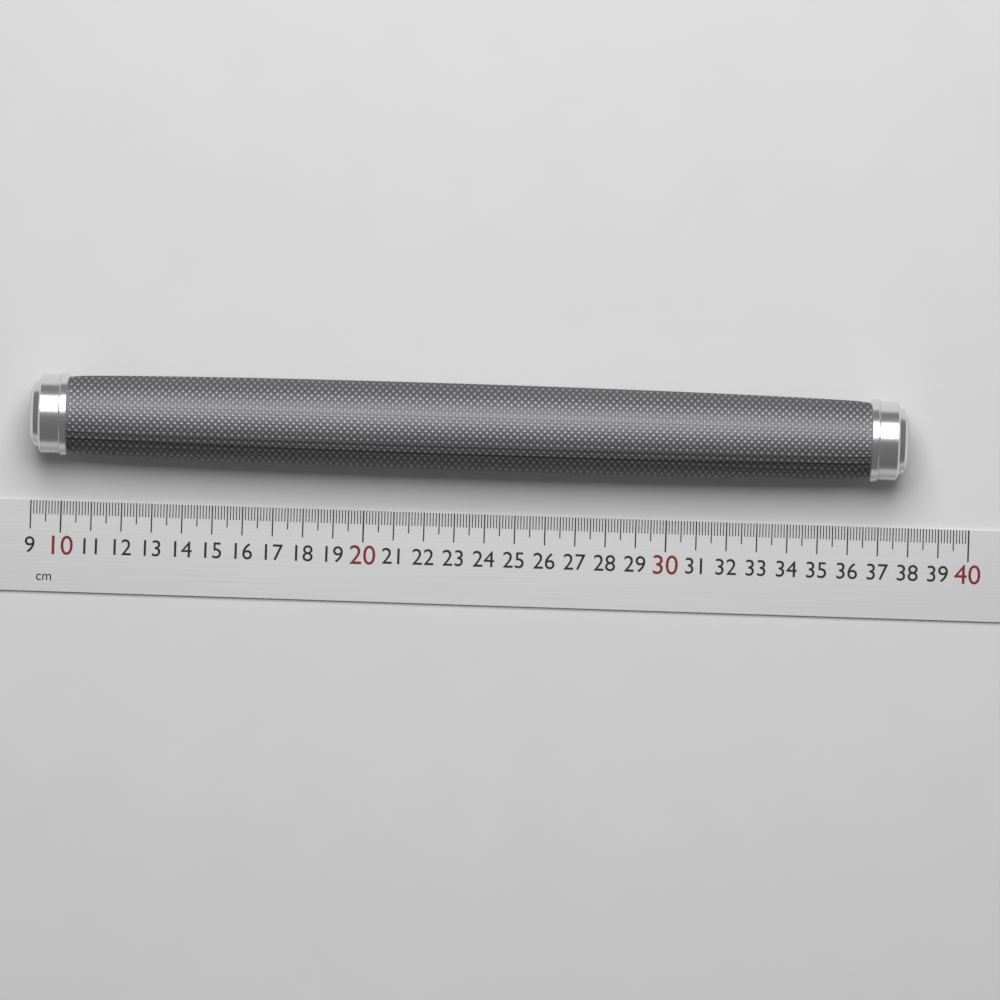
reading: 37.8 cm
